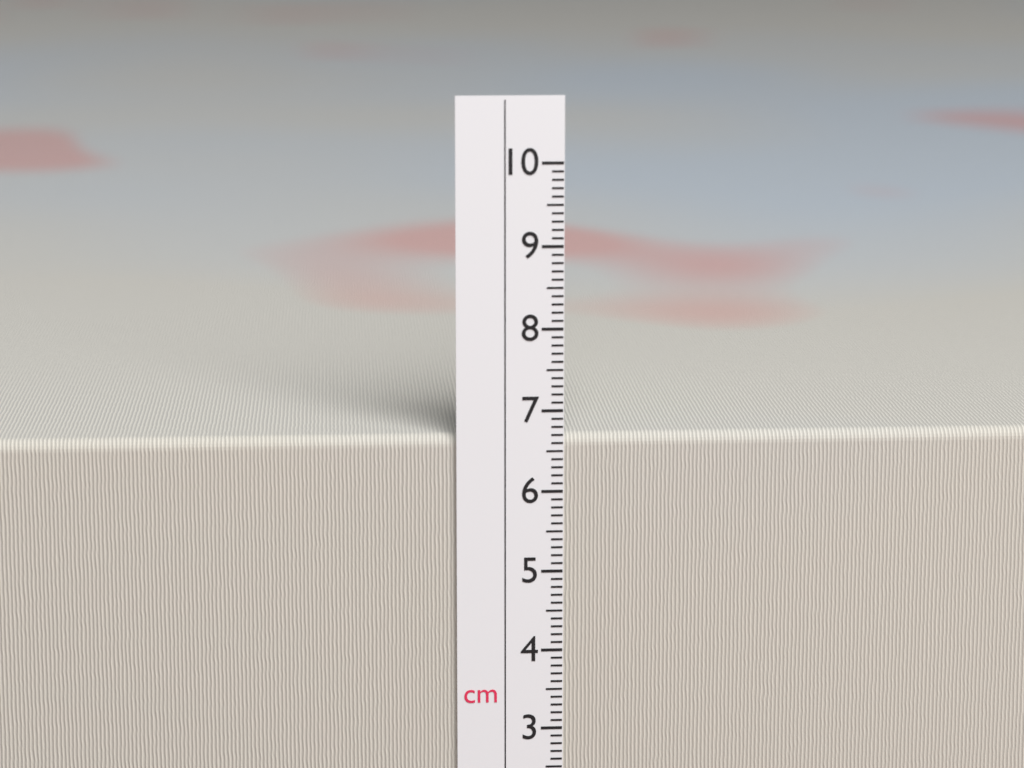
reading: 6.7 cm
